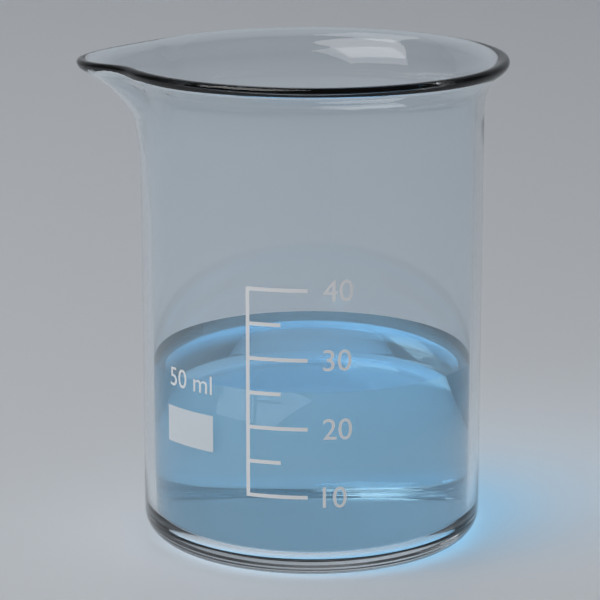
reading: 25 ml
